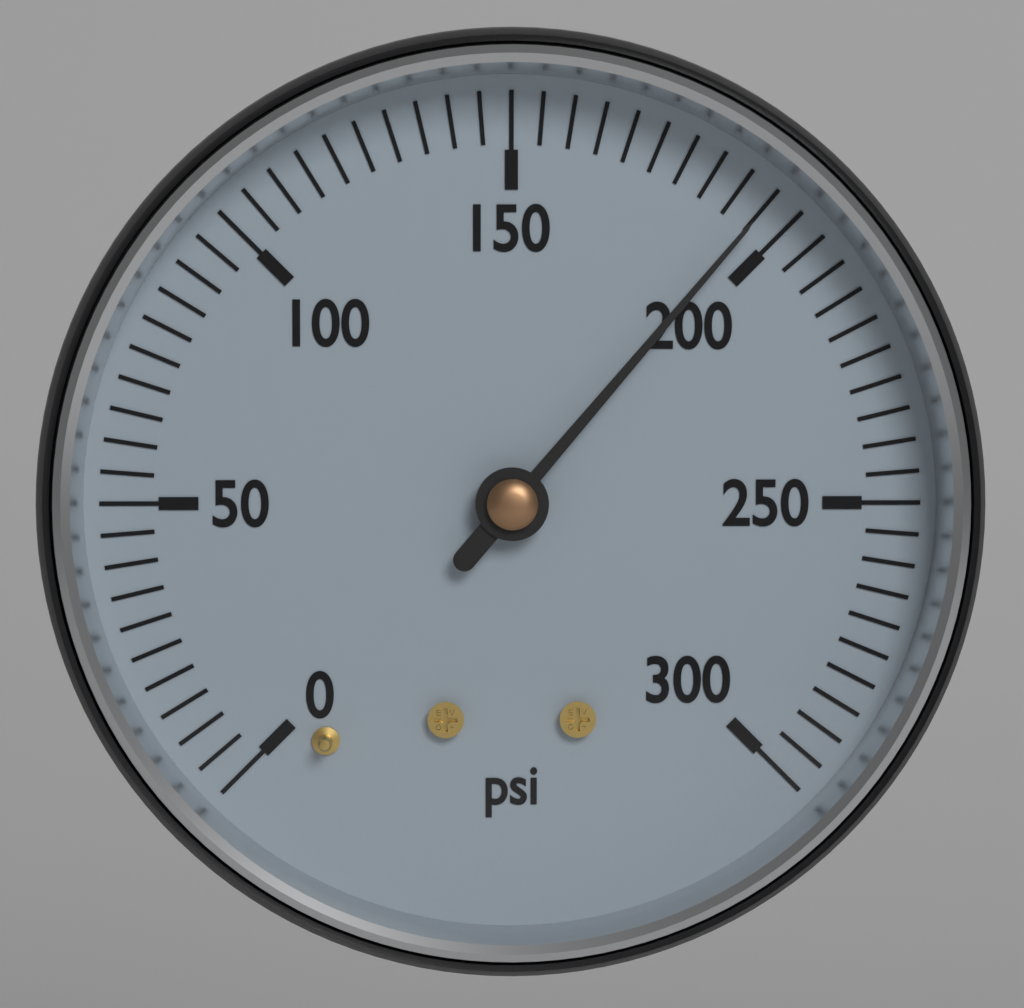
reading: 195 psi
